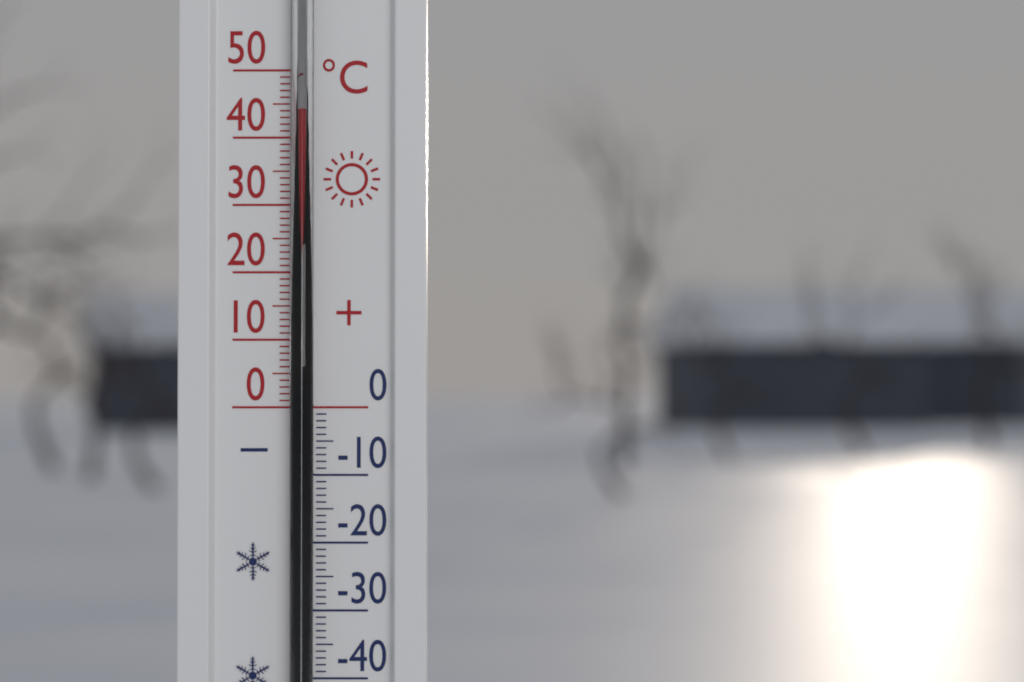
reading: 44 °C
